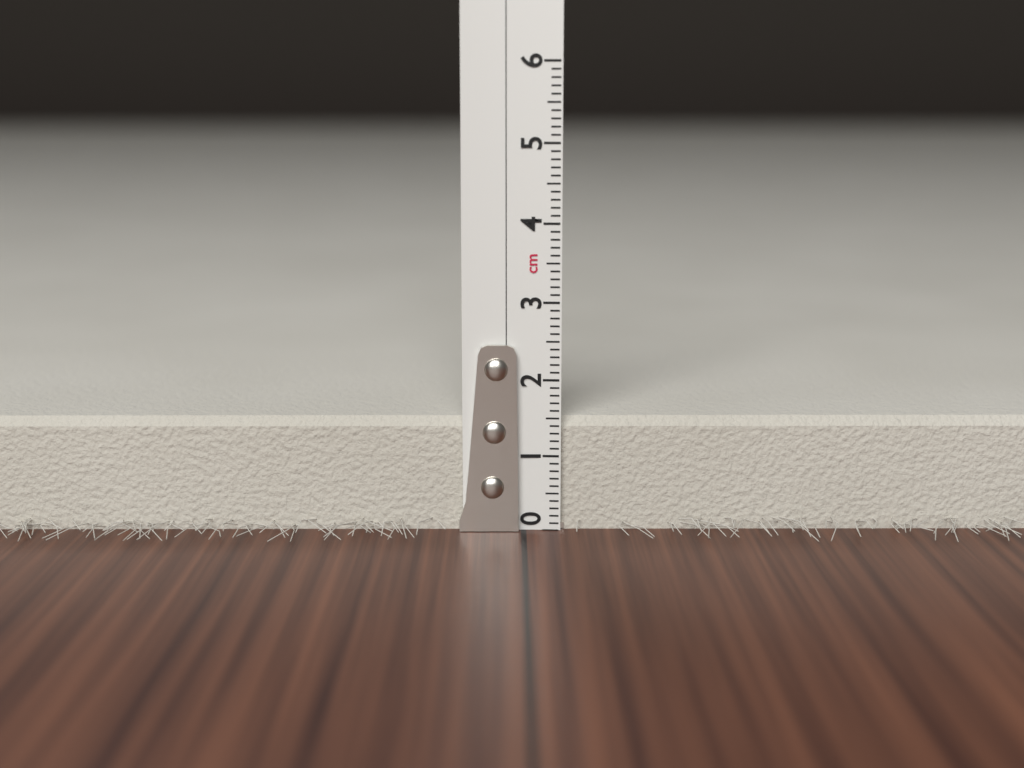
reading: 1.5 cm
